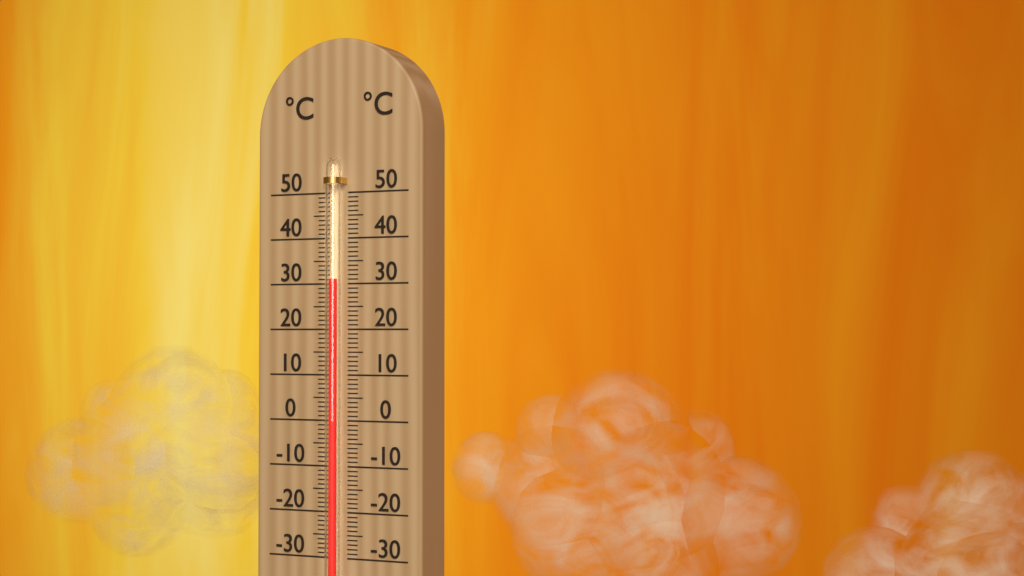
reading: 31 °C
